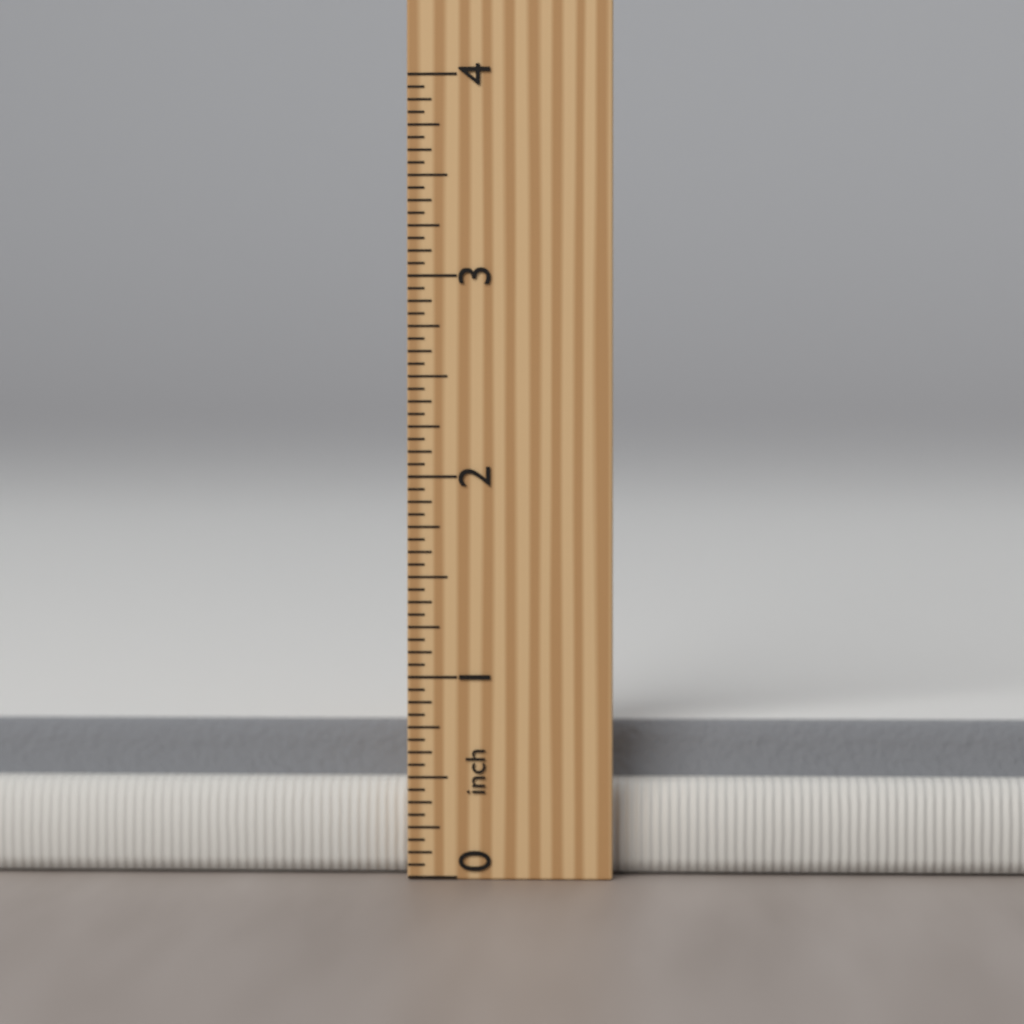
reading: 0.7500 inch
